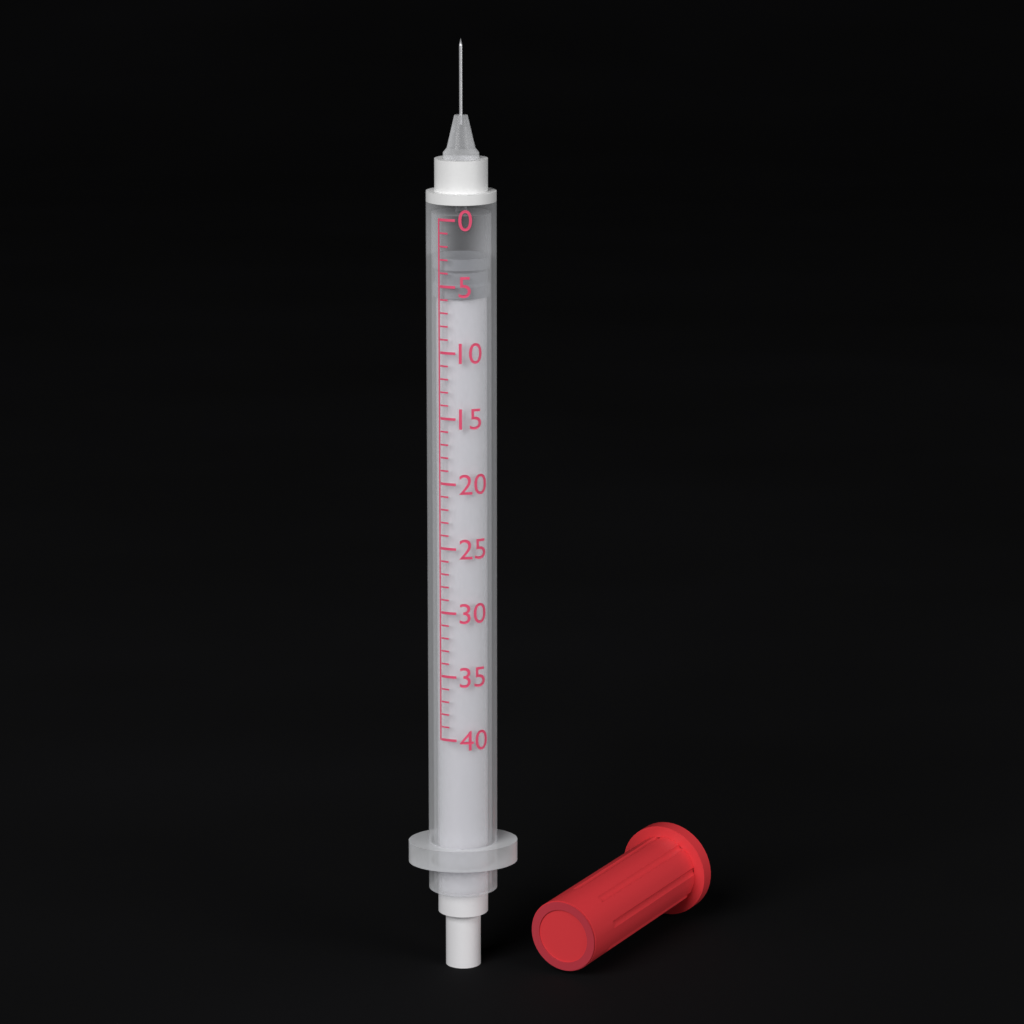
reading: 3 (no unit)
